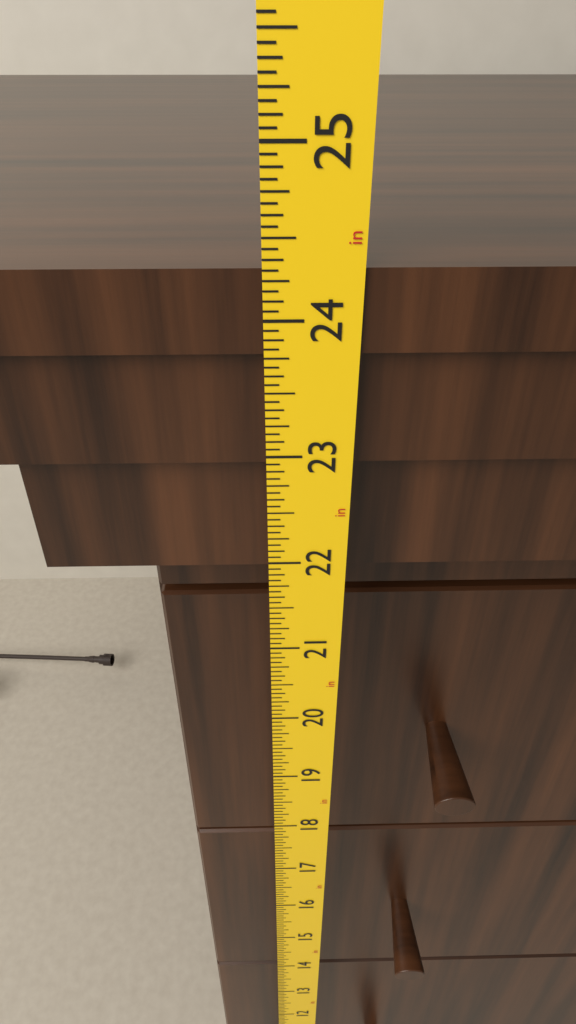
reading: 24.3125 in
